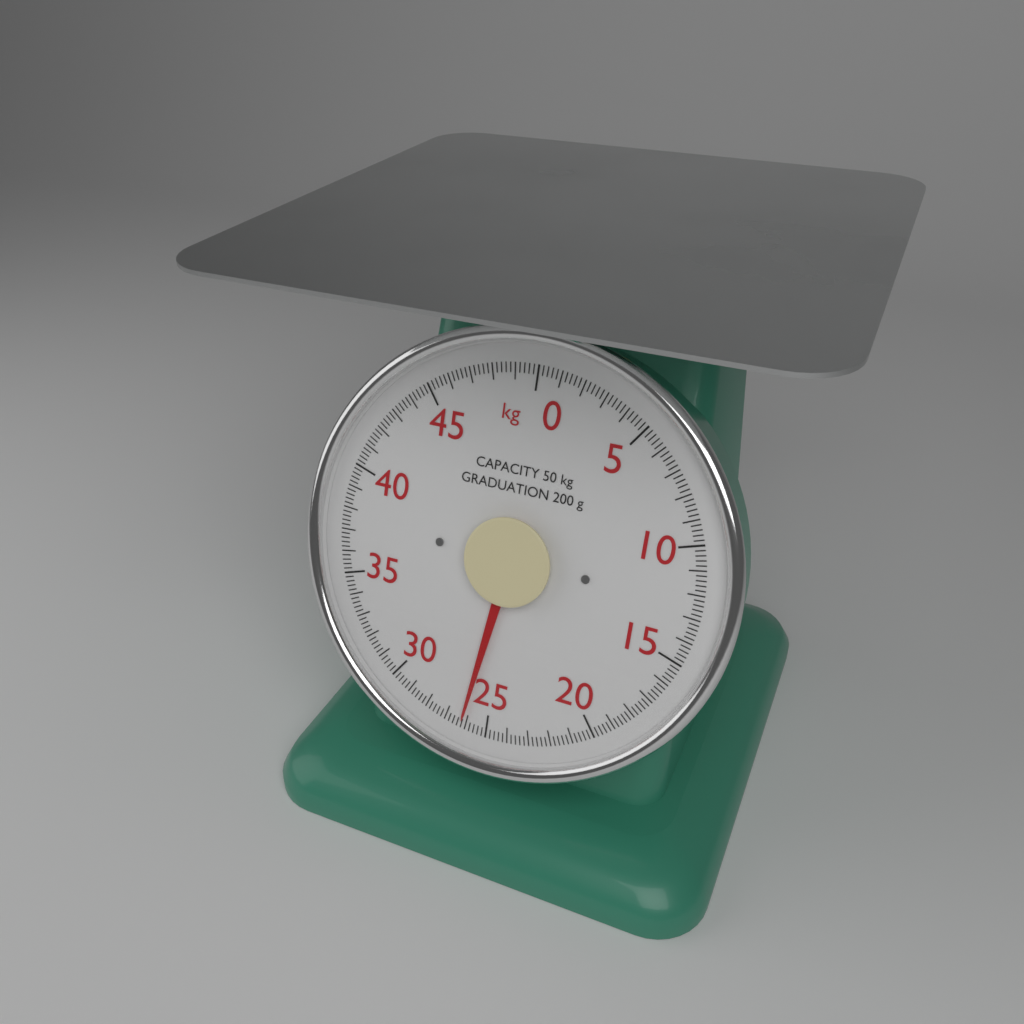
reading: 26.2 kg
